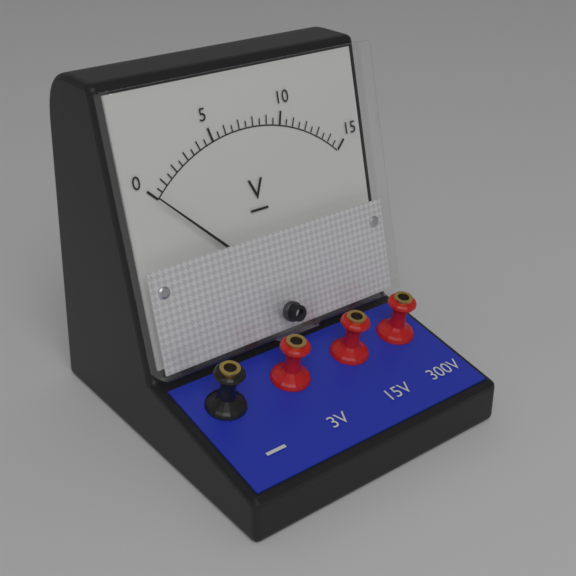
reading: 0.0 V
